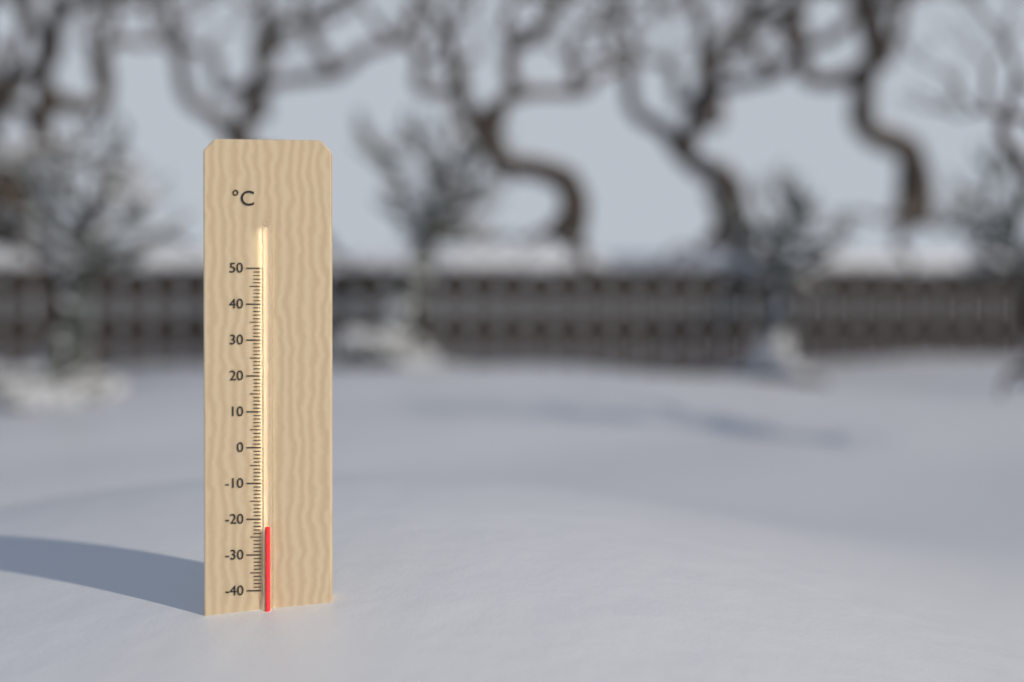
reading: -22 °C
